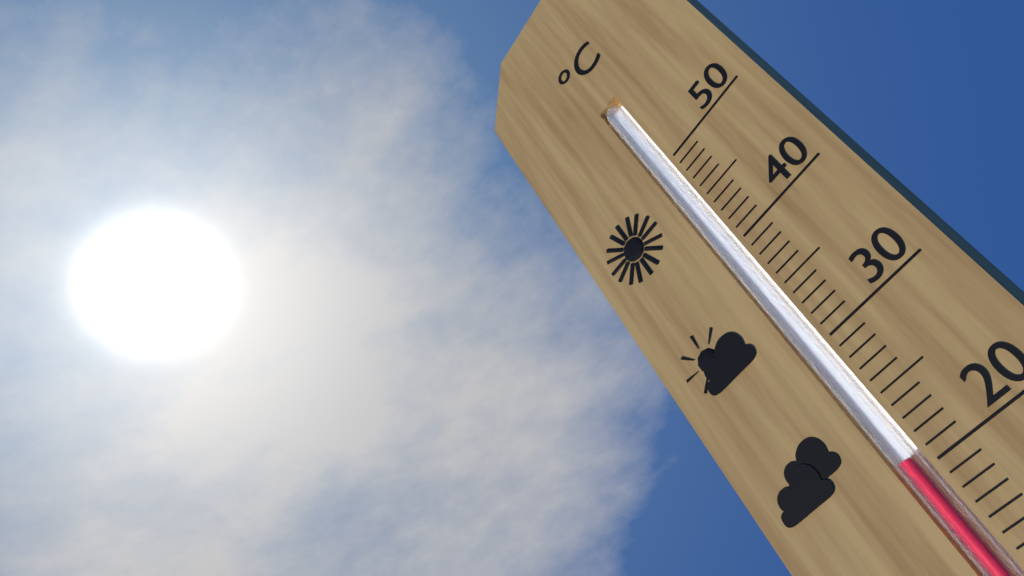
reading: 21 °C
